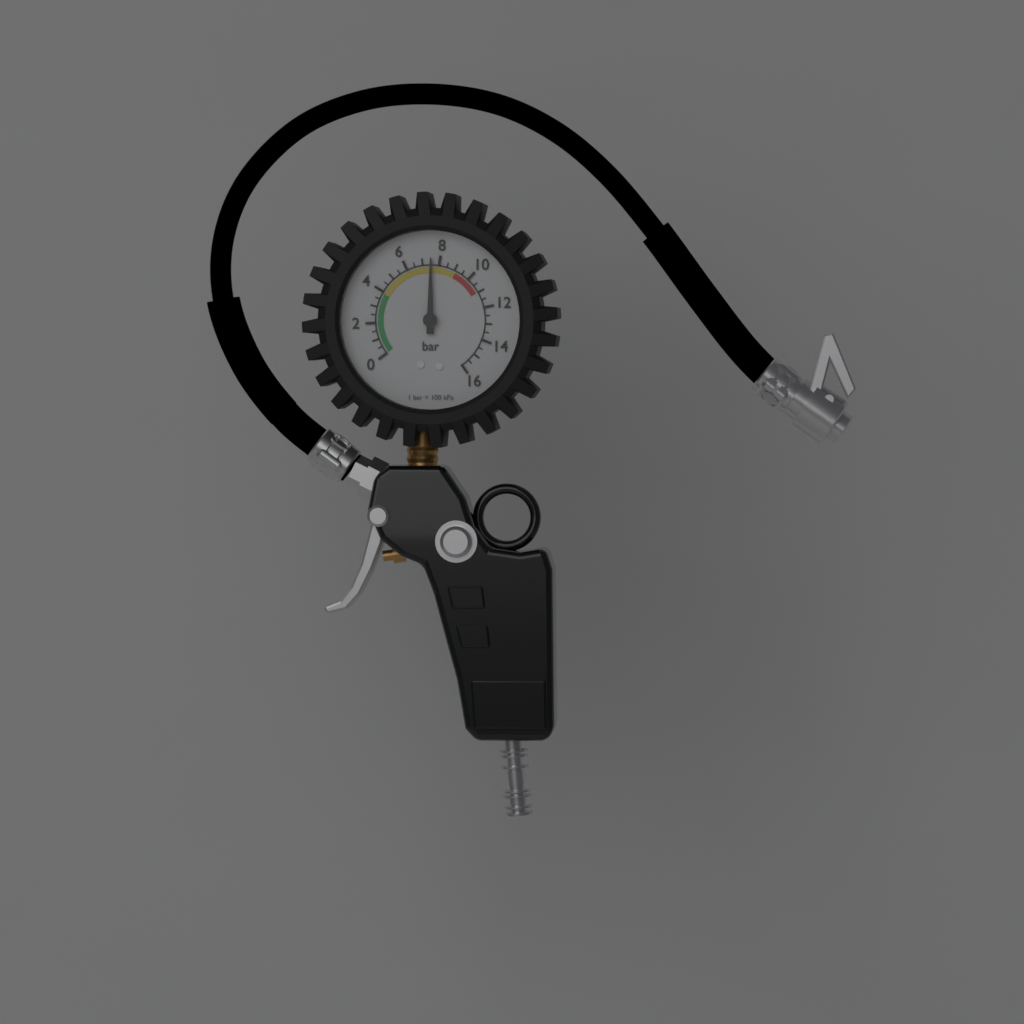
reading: 7.5 bar
